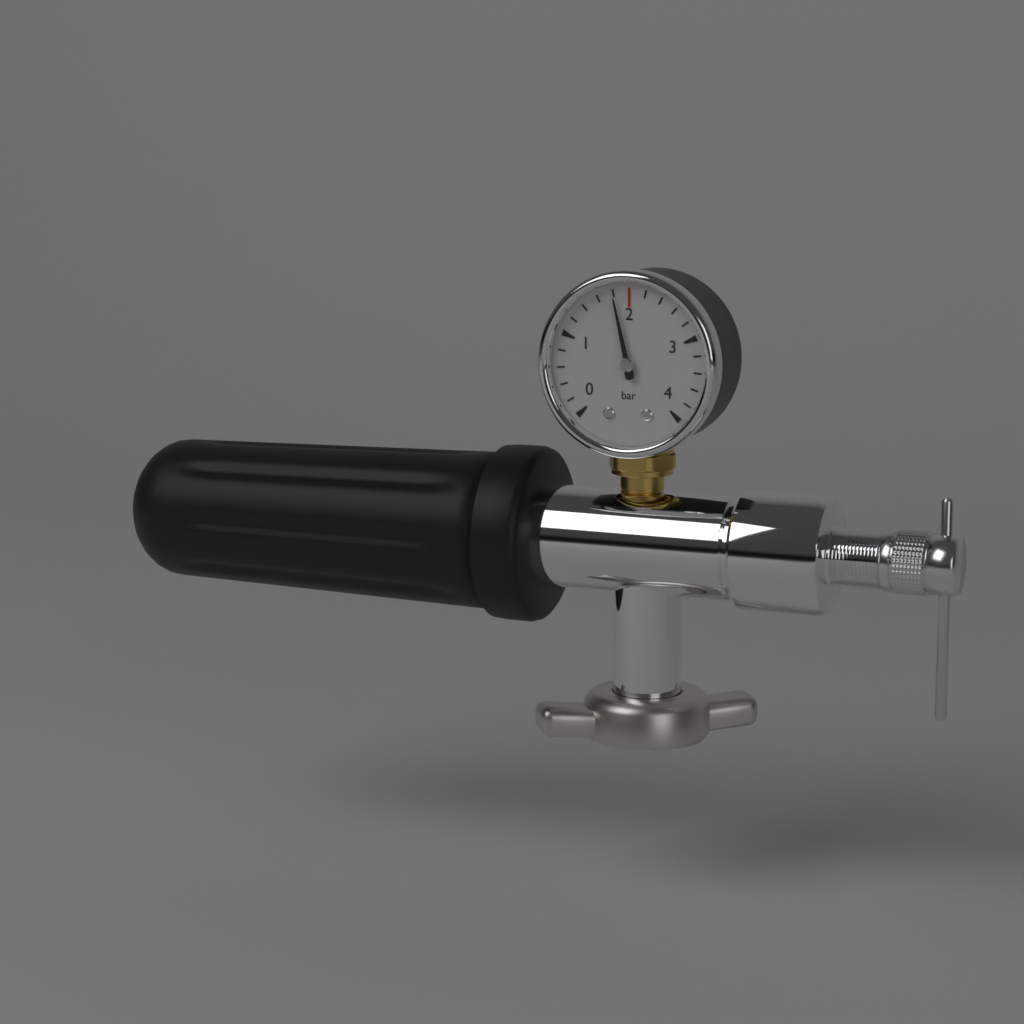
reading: 1.8 bar
